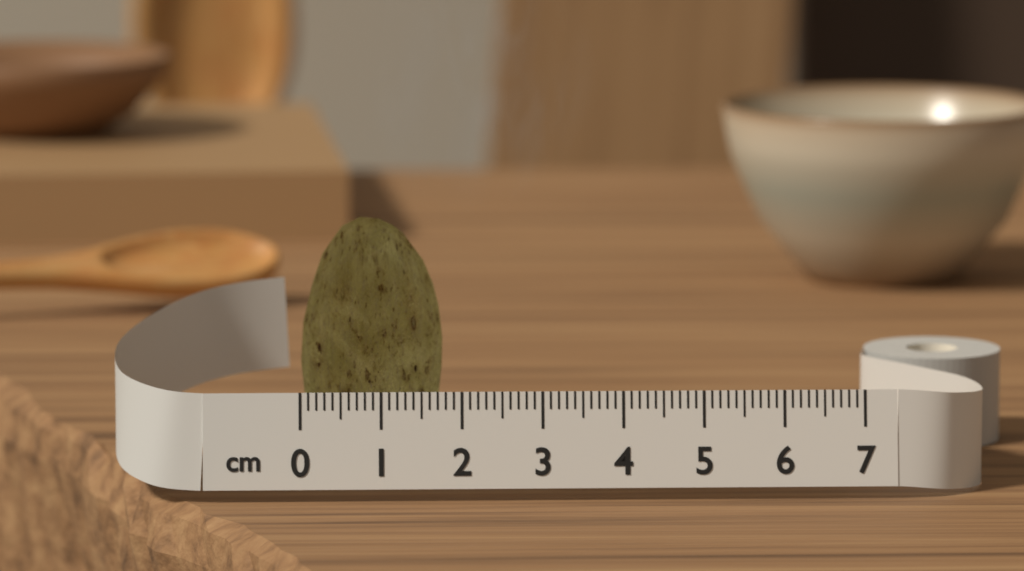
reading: 1.8 cm
